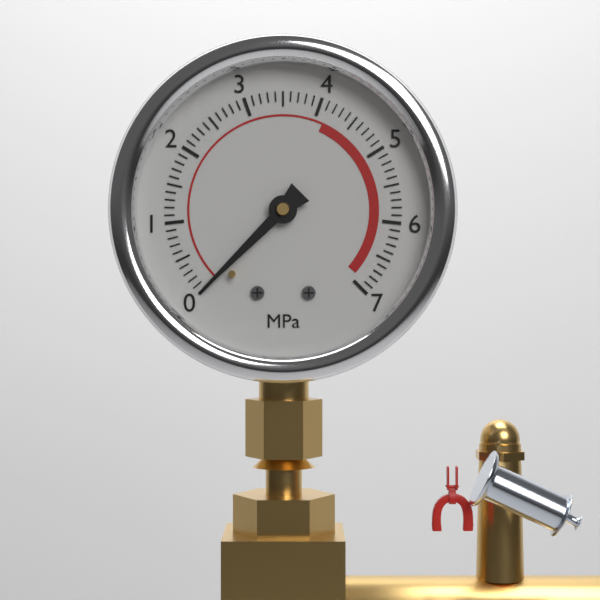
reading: 0.0 MPa
